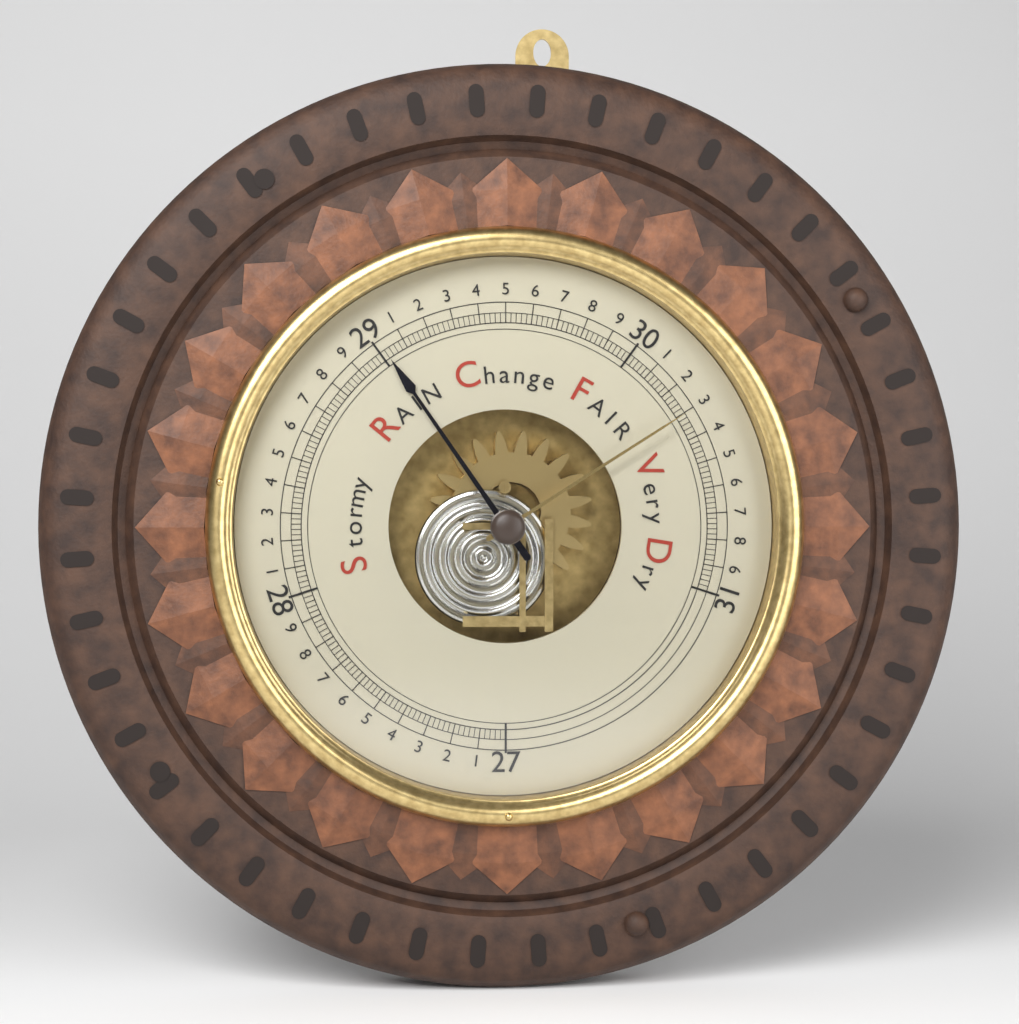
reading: 29.02 inHg
